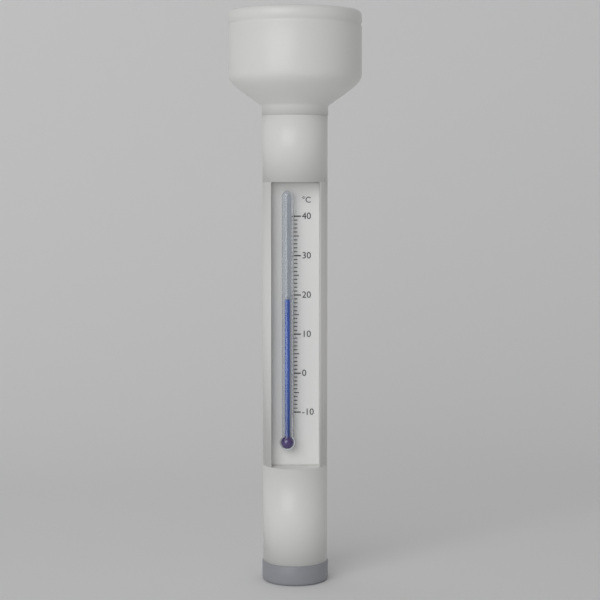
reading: 19 °C
